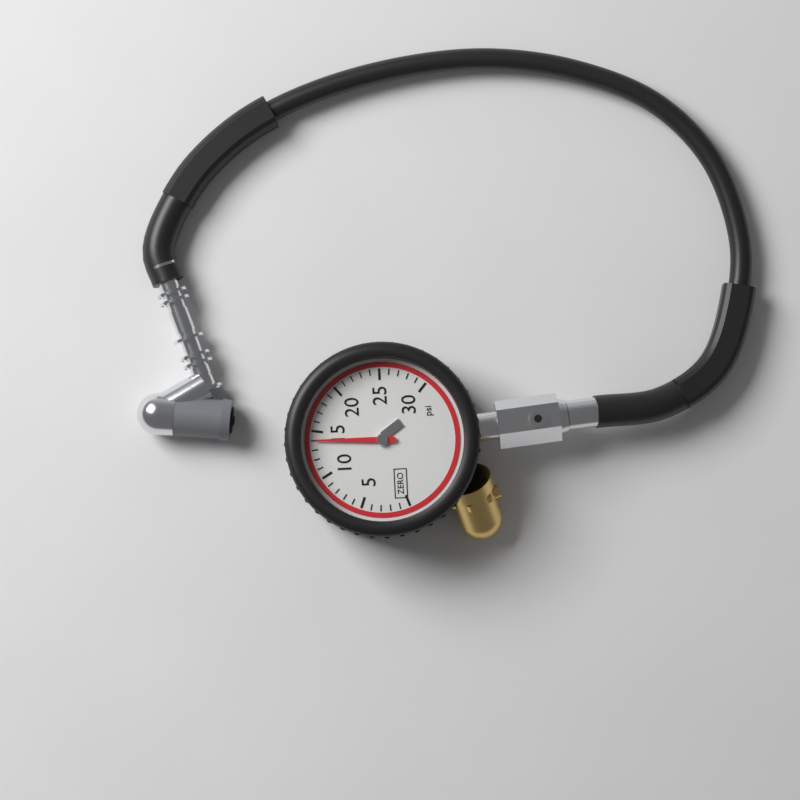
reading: 14 psi
